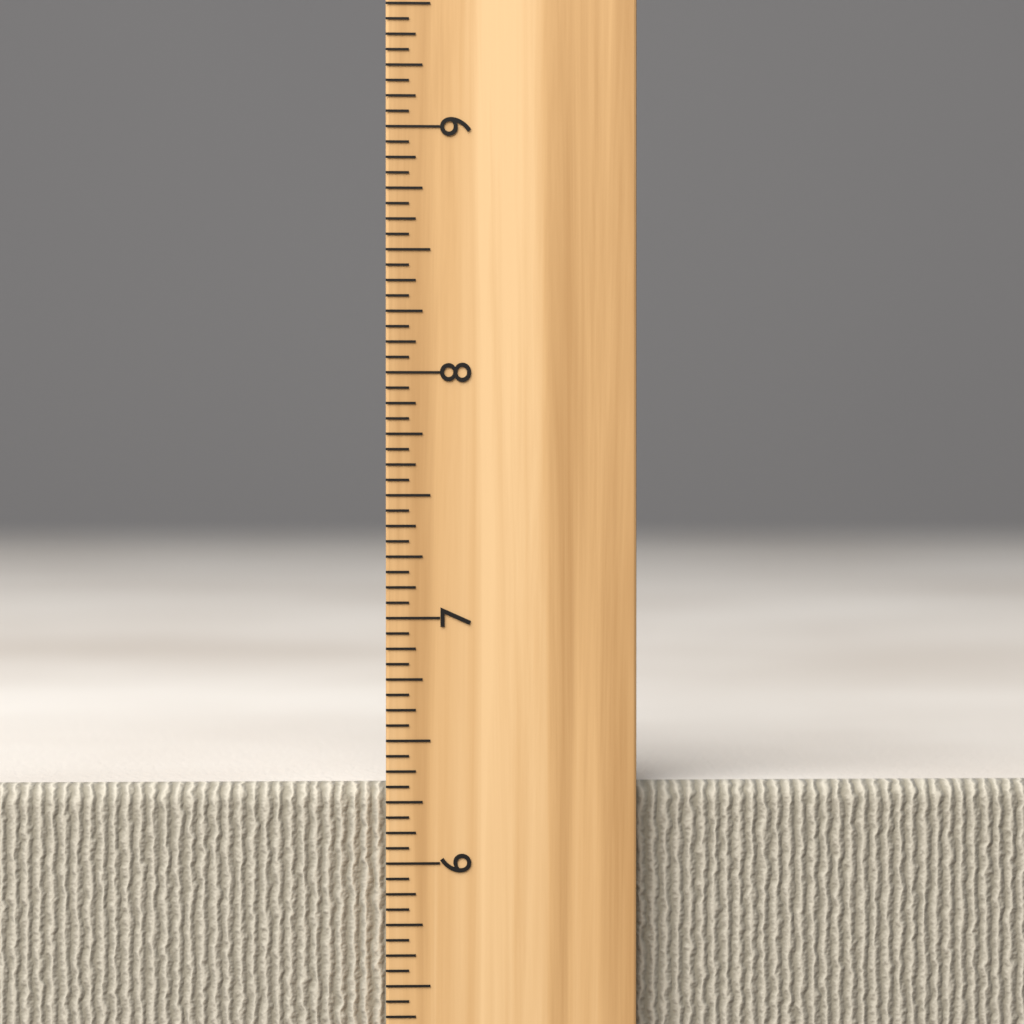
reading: 6.3125 inch
